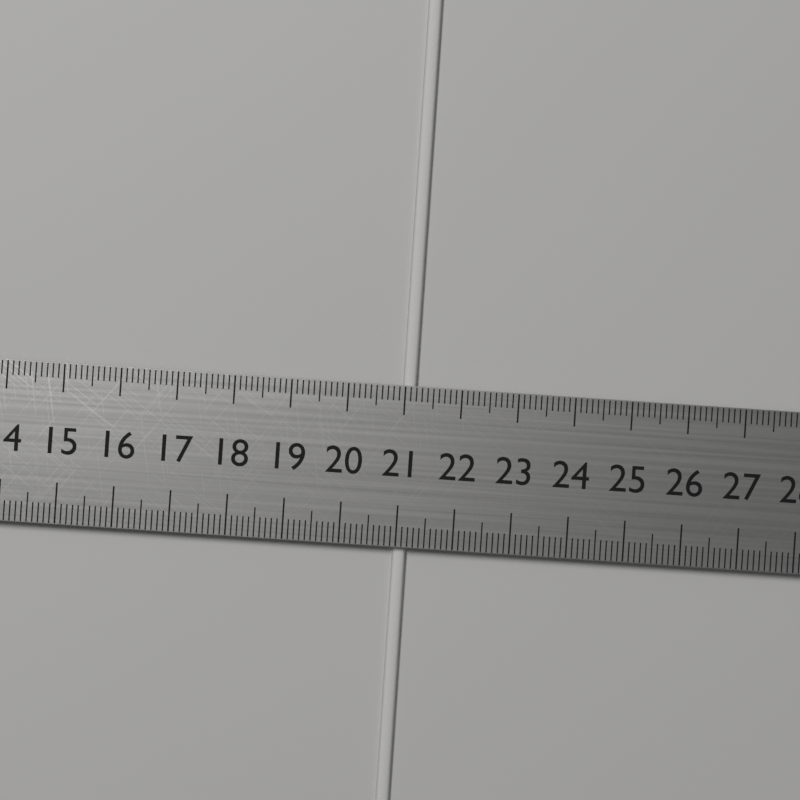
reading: 21.2 cm
